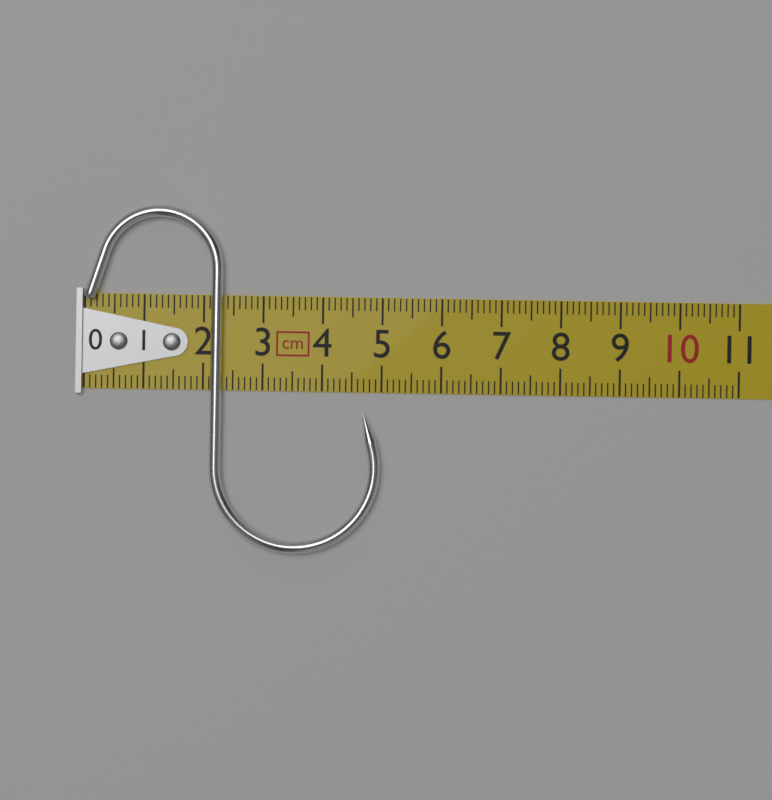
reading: 5.0 cm
